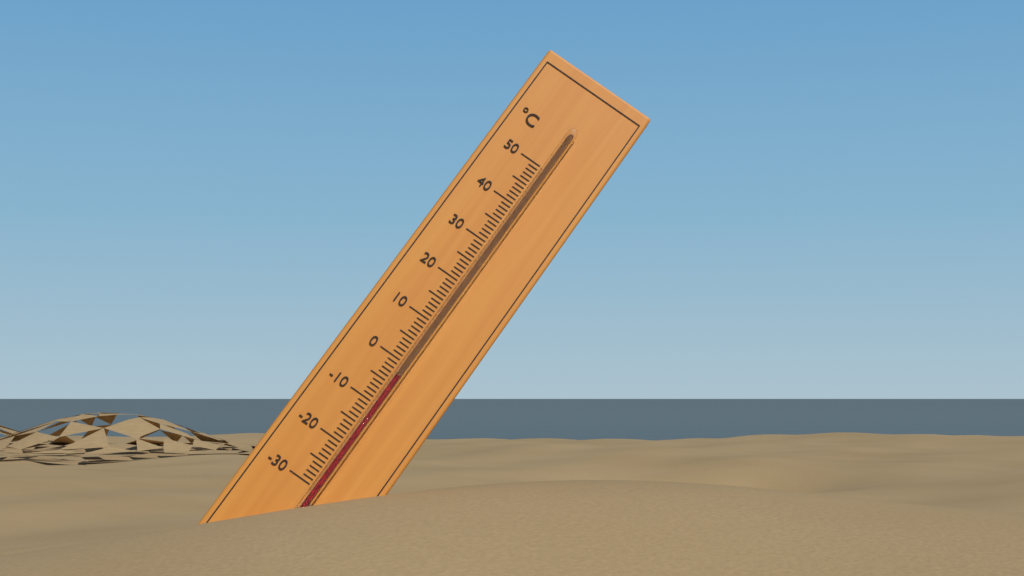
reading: -3 °C
